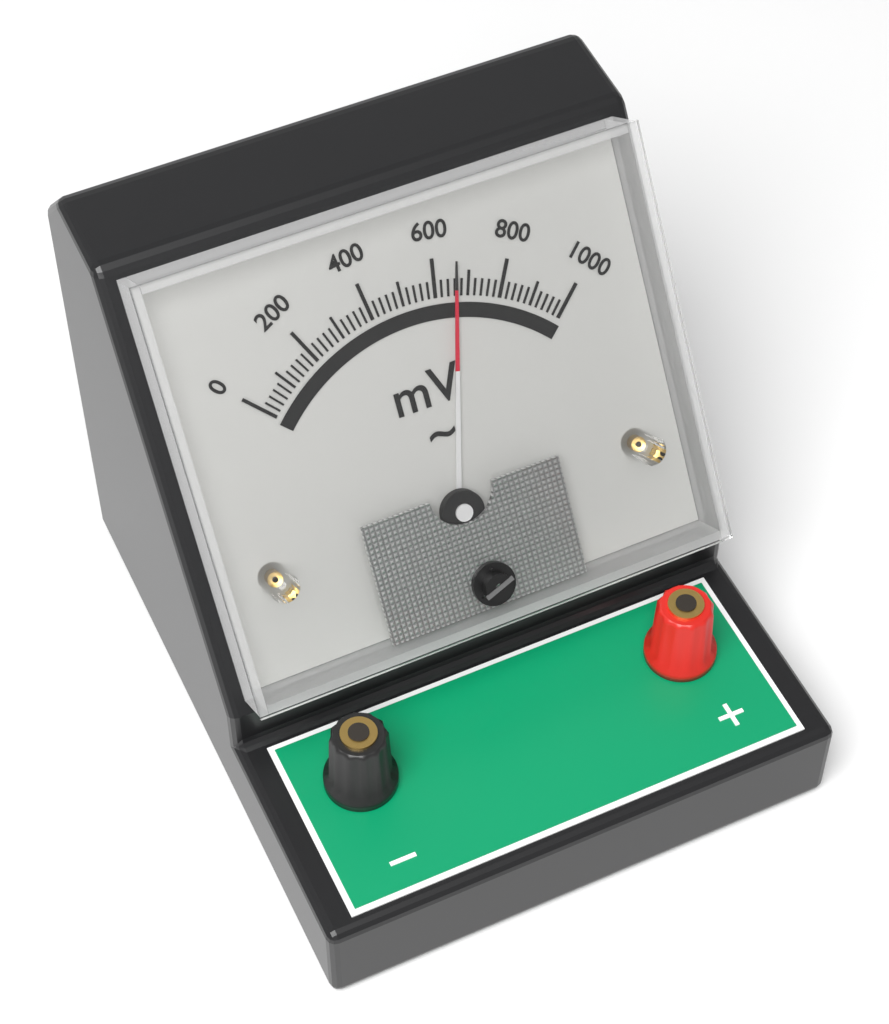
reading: 660 mV
